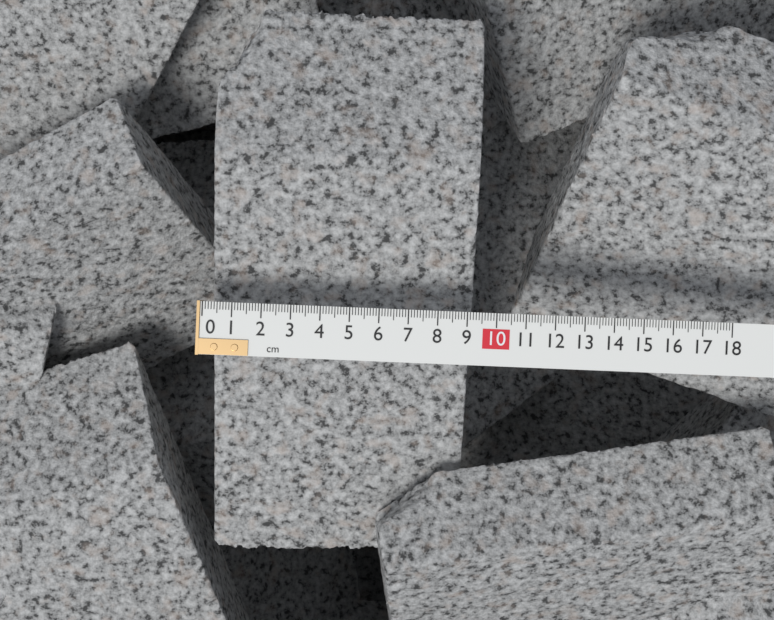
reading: 9.3 cm
